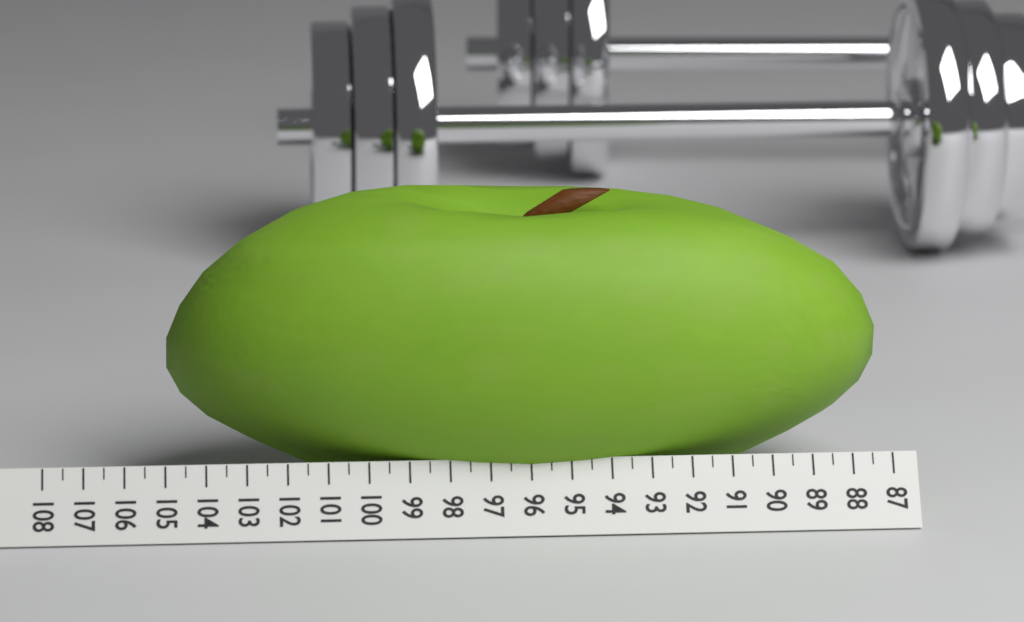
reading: 105.0 (no unit)
